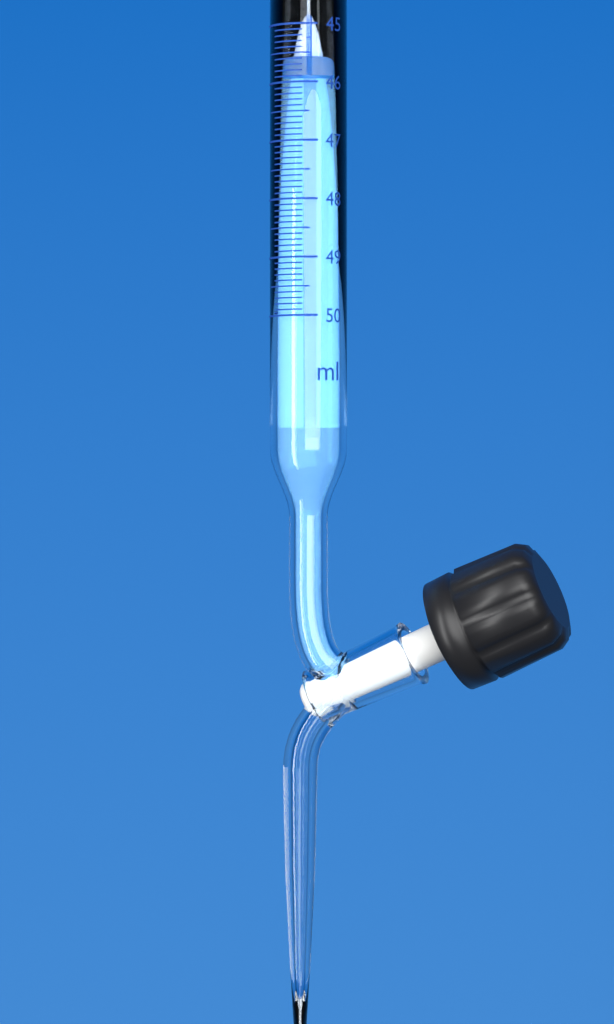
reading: 45.9 ml
